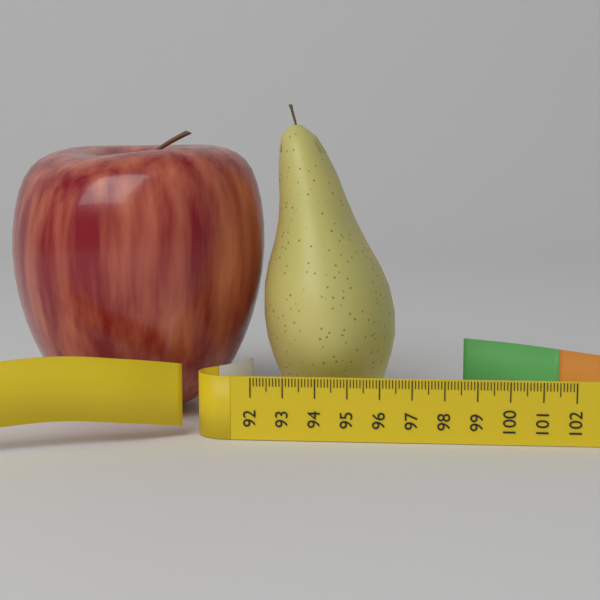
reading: 96.4 (no unit)
